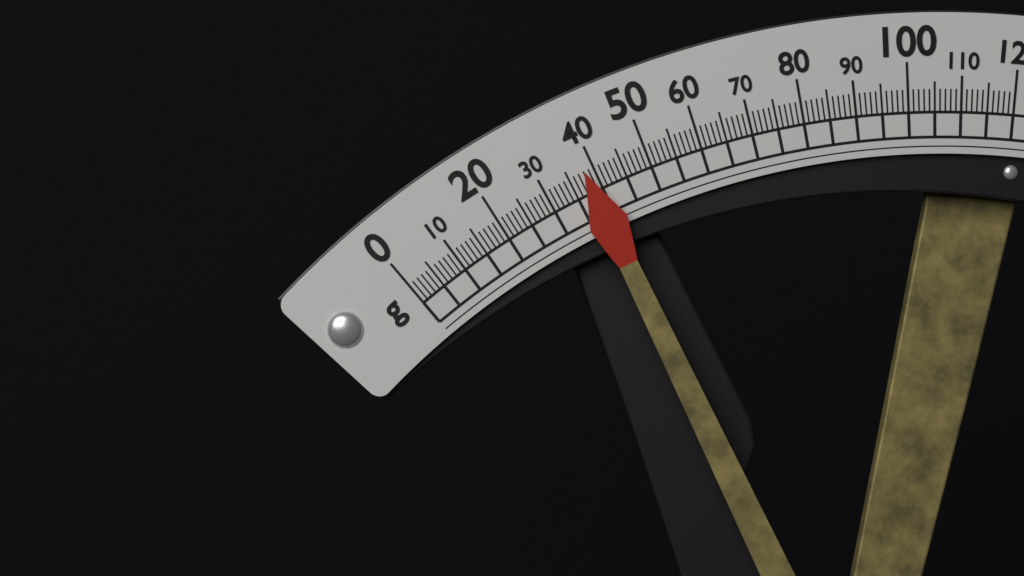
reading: 38 g
